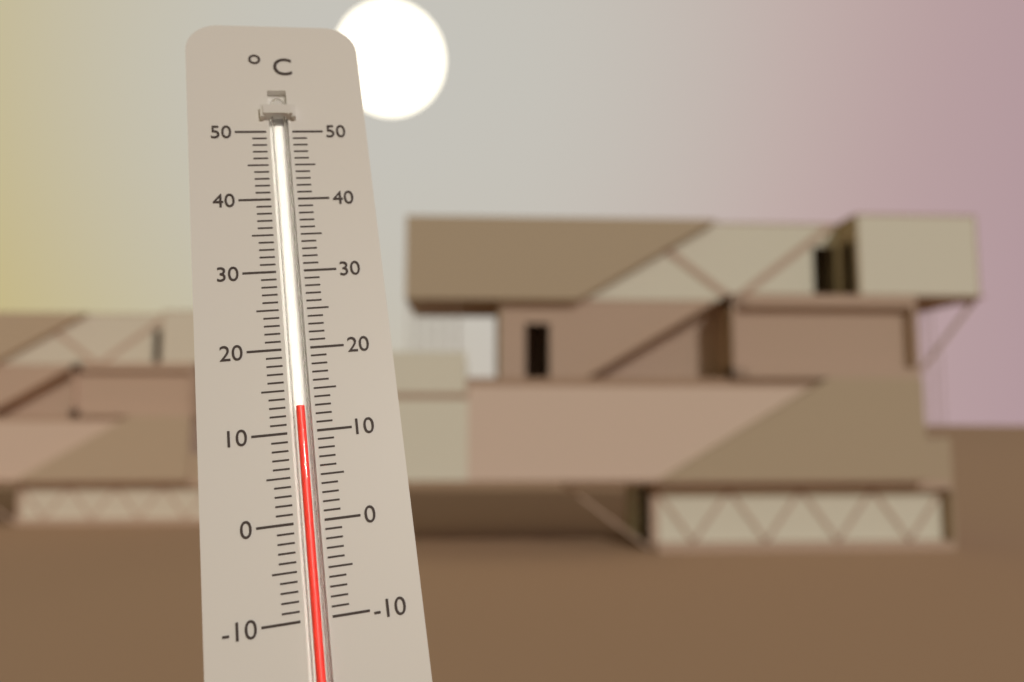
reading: 13 °C
